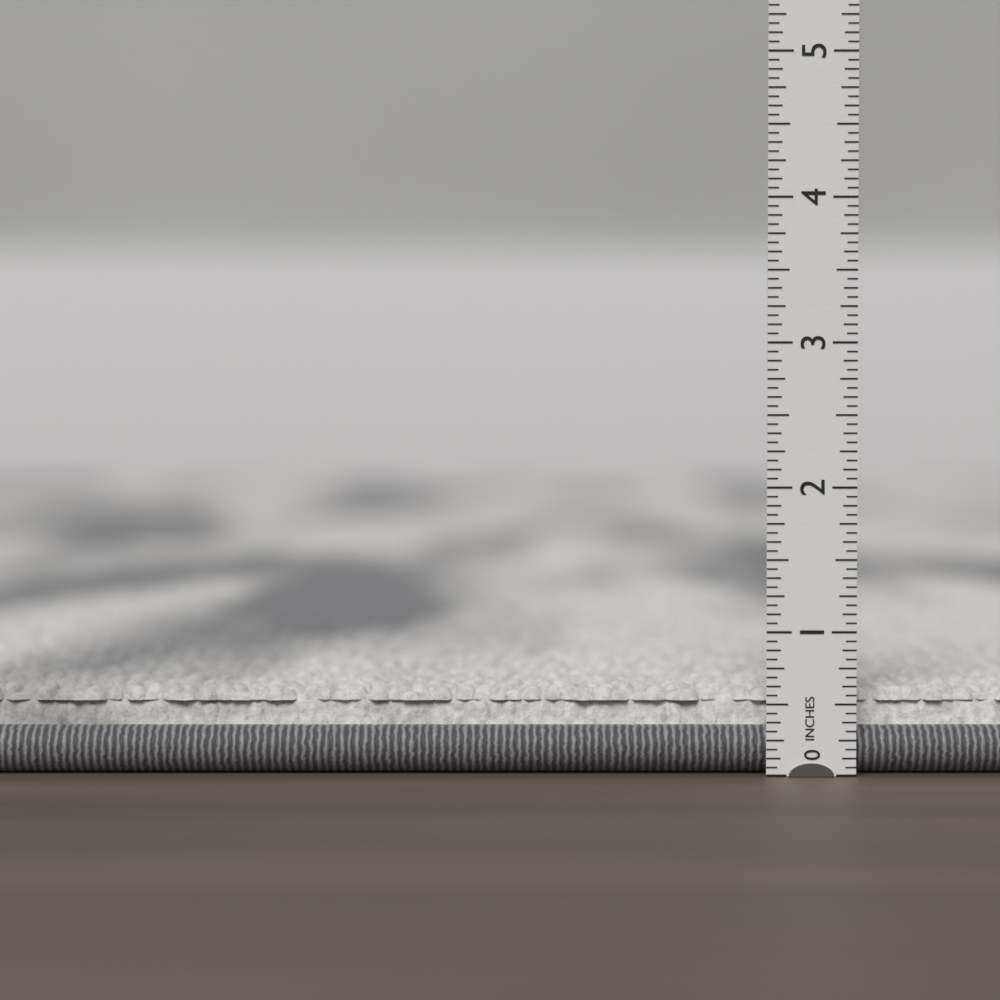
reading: 0.6000 in
